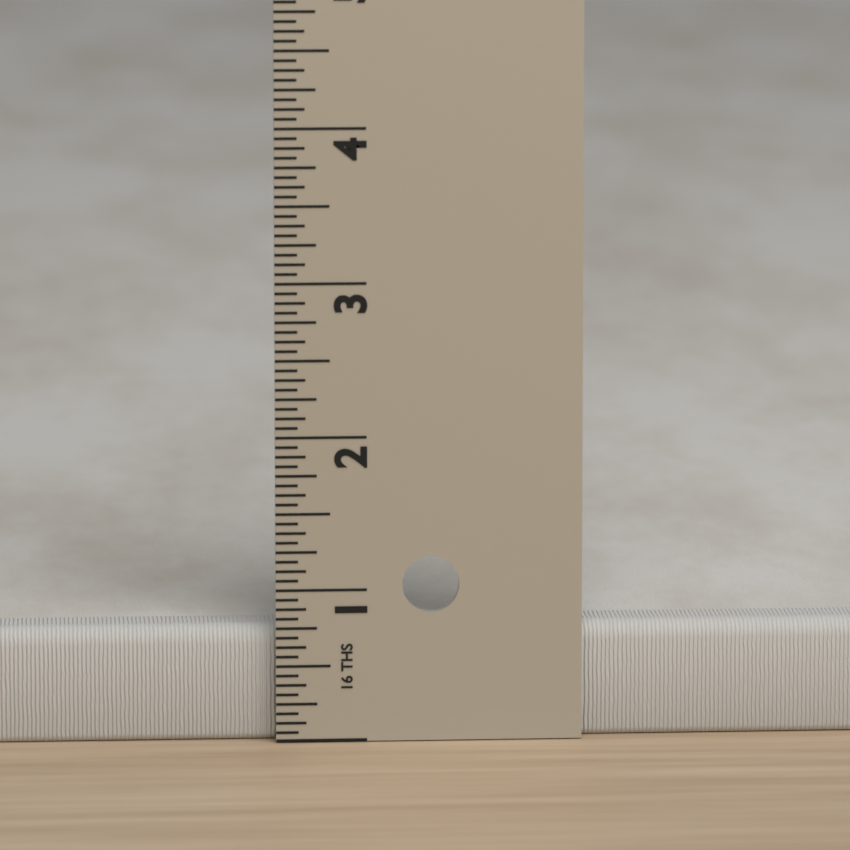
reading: 0.7500 in
